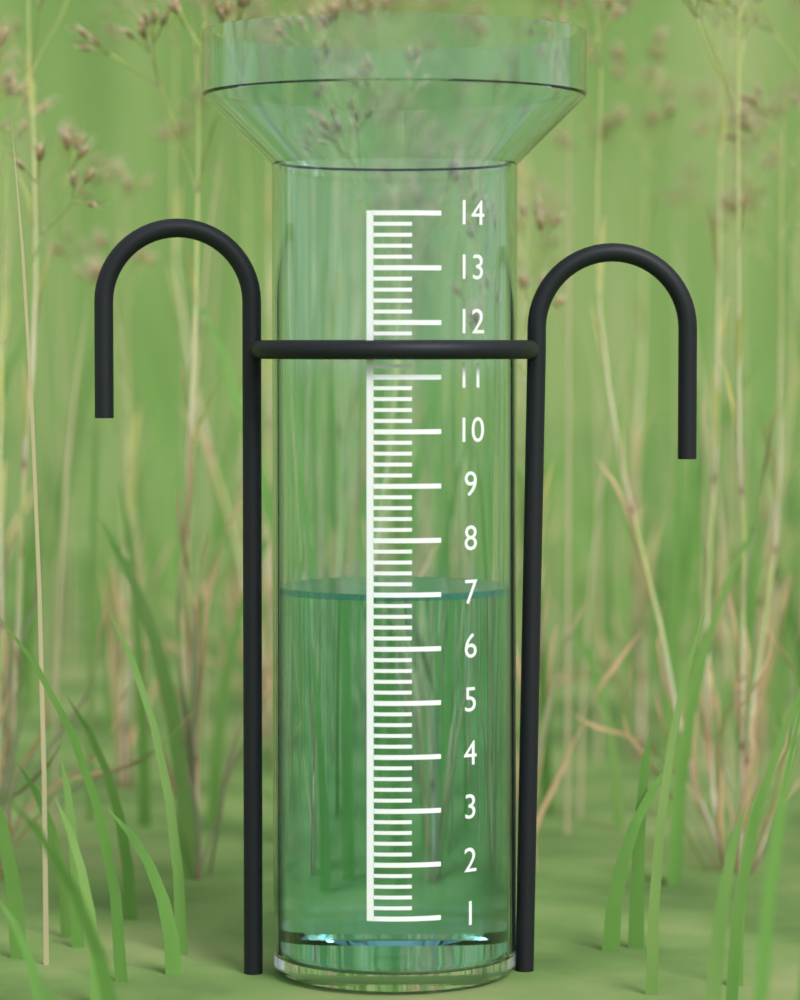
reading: 7.0 (no unit)
